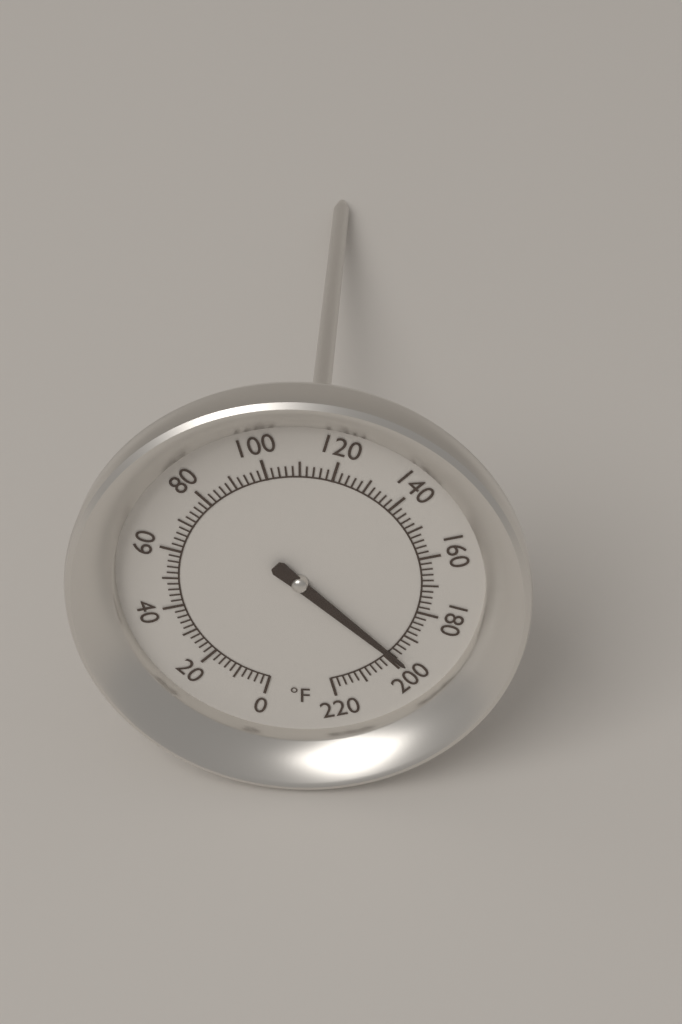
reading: 198 °F
